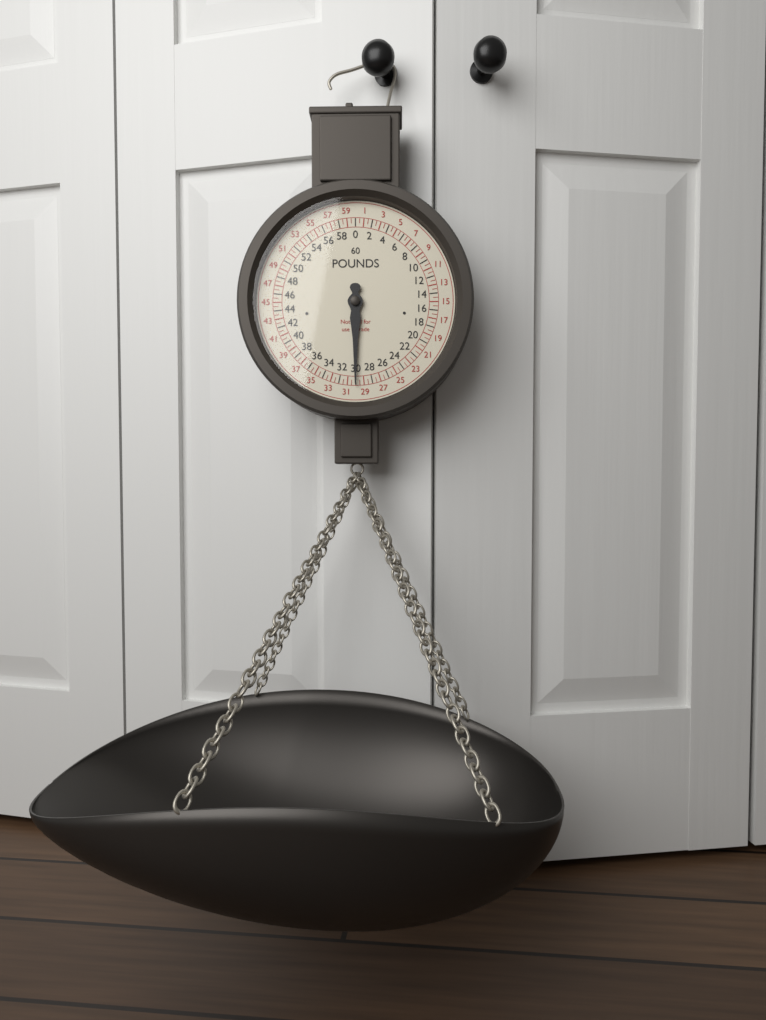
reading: 30.0 lb
